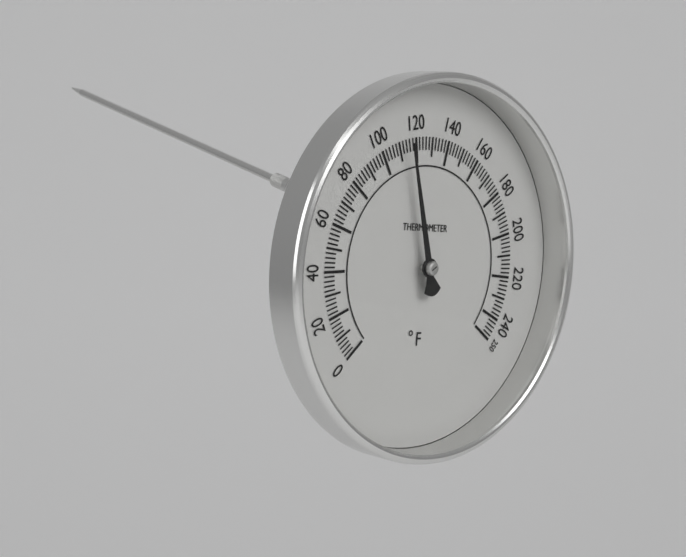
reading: 114 °F
